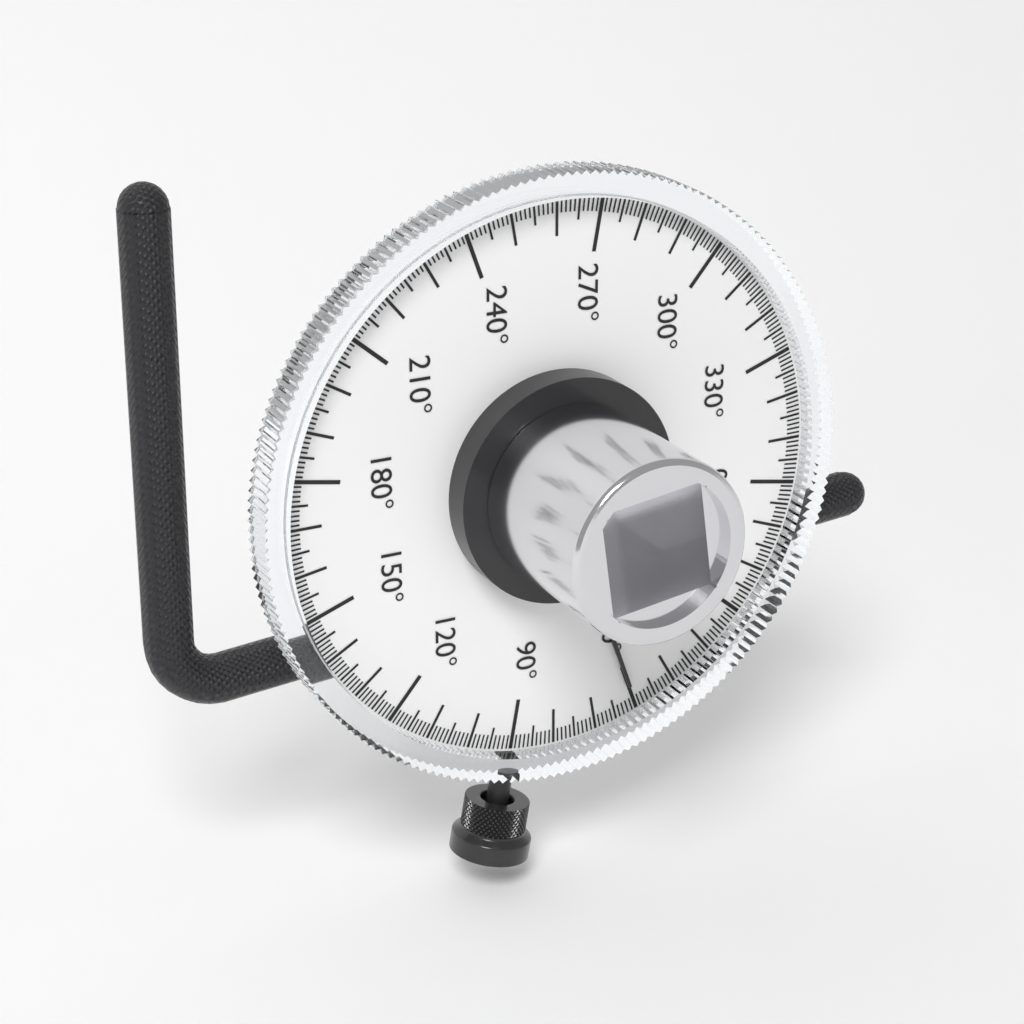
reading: 60 °
